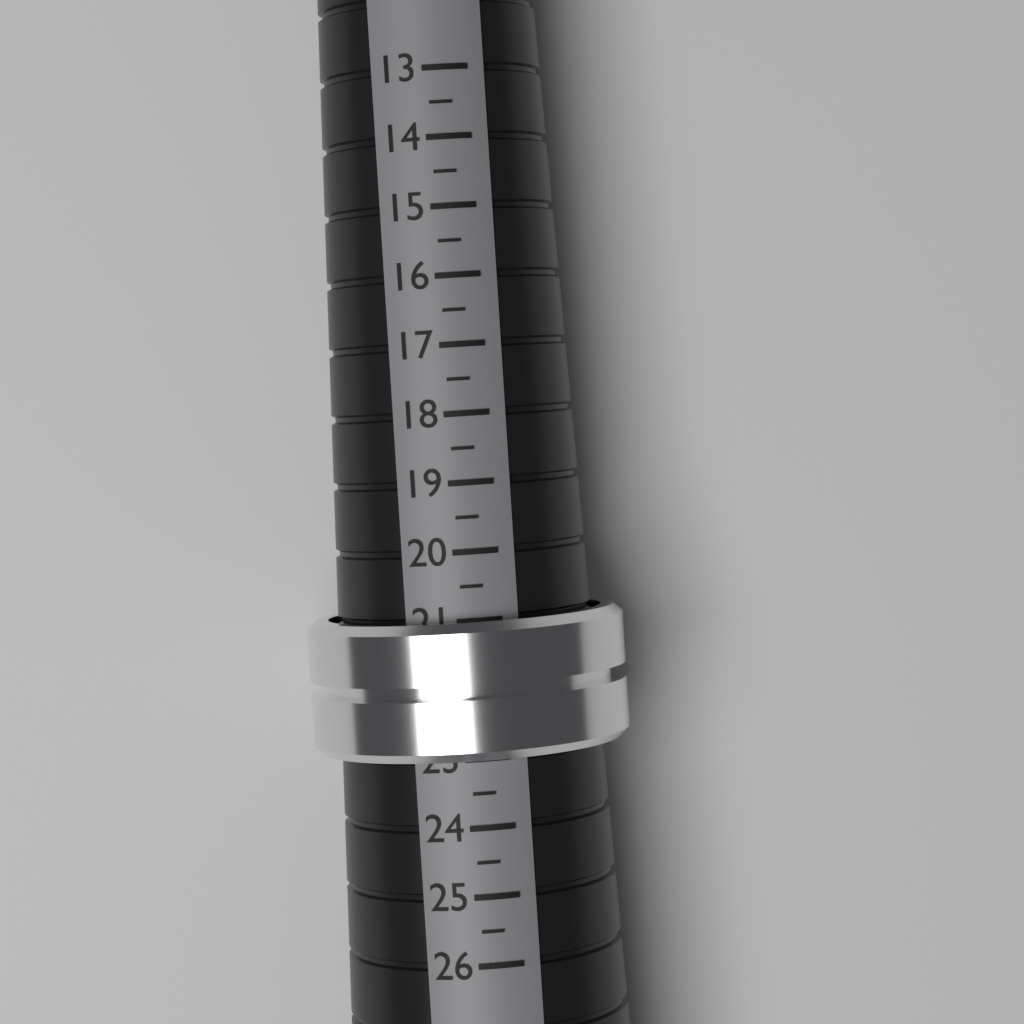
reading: 23.0 (no unit)
